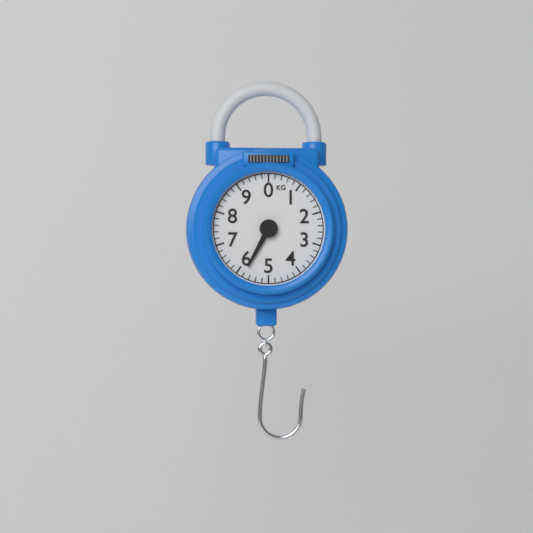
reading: 5.8 kg
